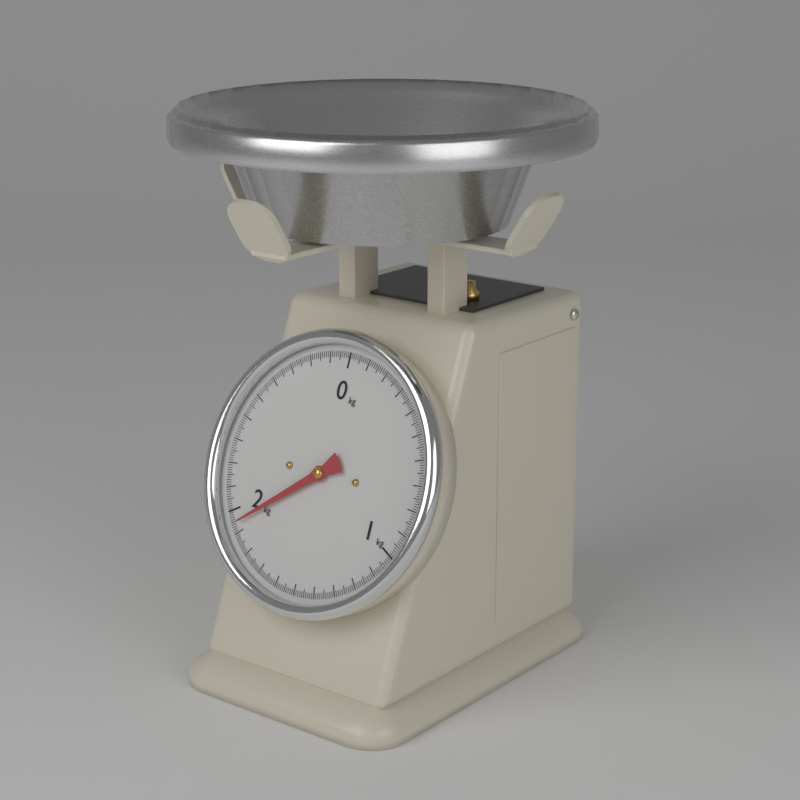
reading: 1.94 kg
